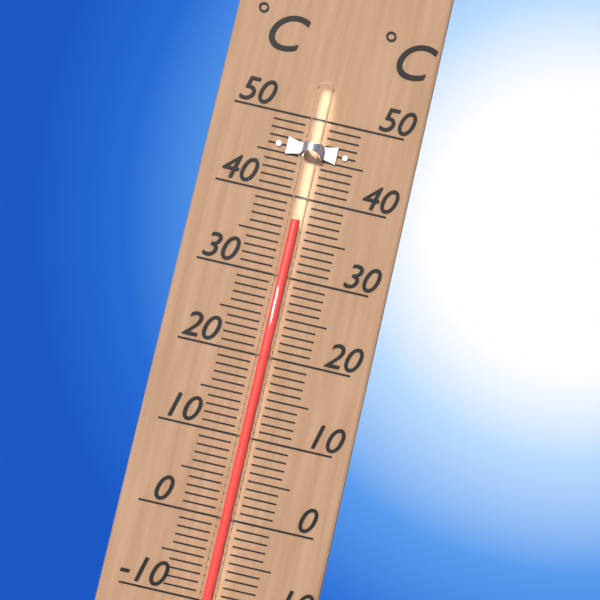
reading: 37 °C
